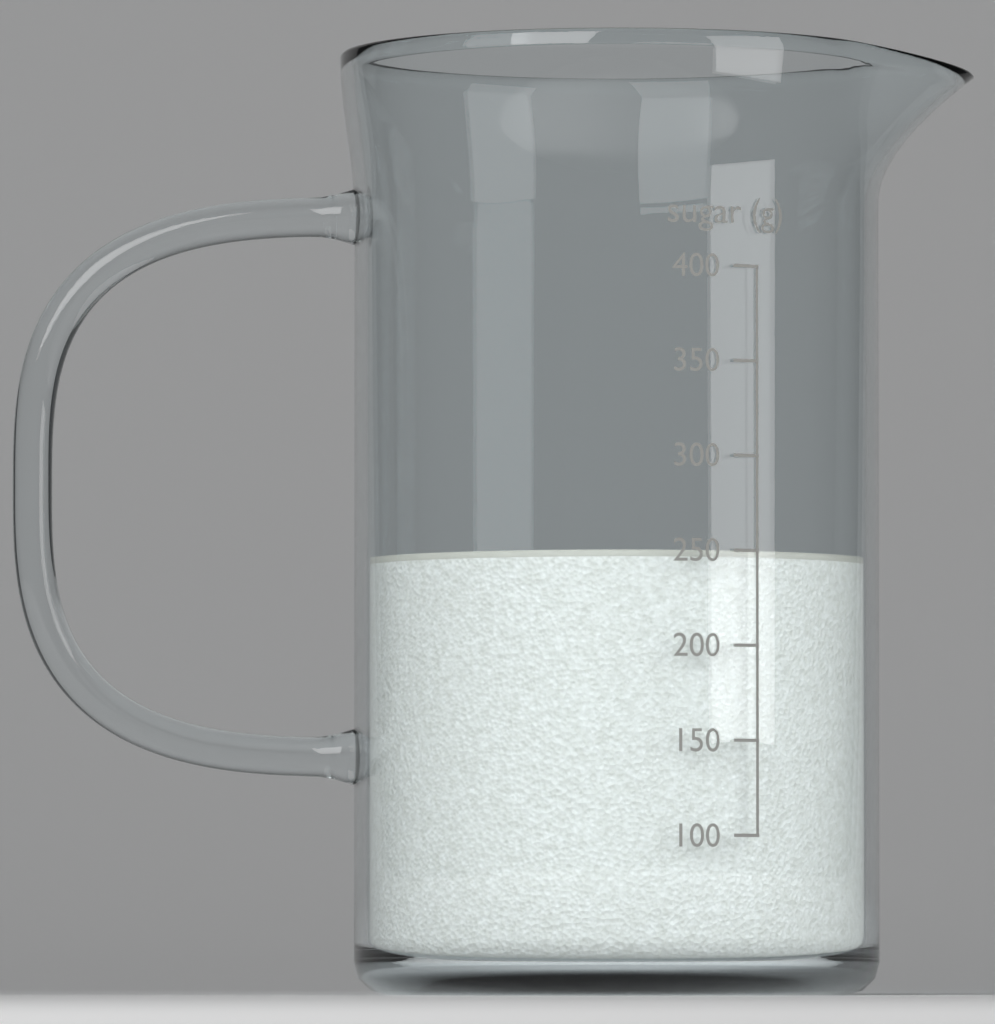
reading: 250 g
